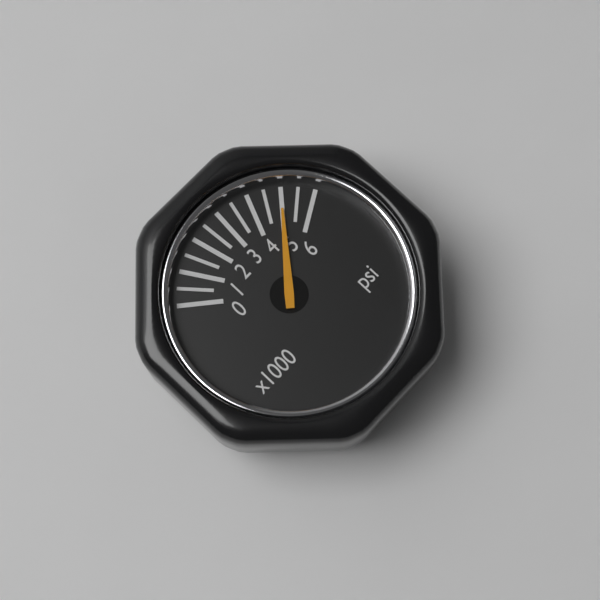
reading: 5000 psi
